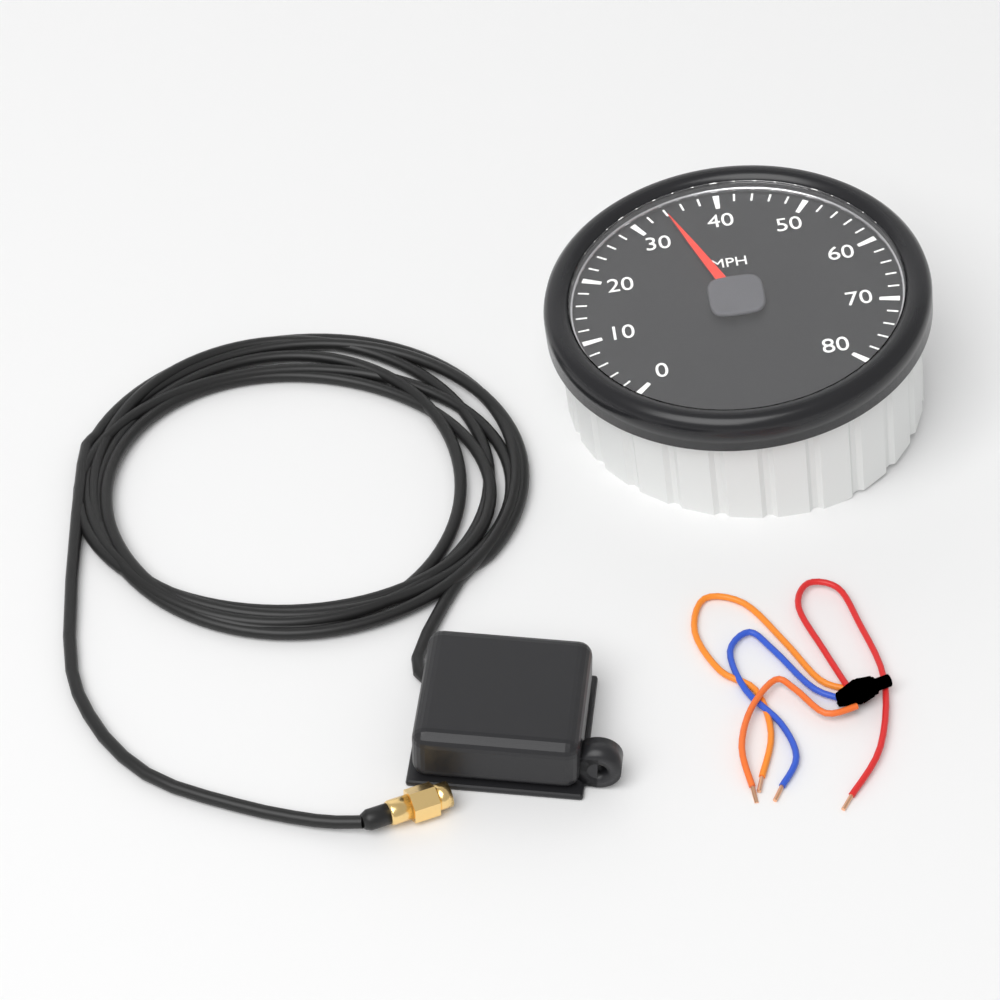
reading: 34 MPH
